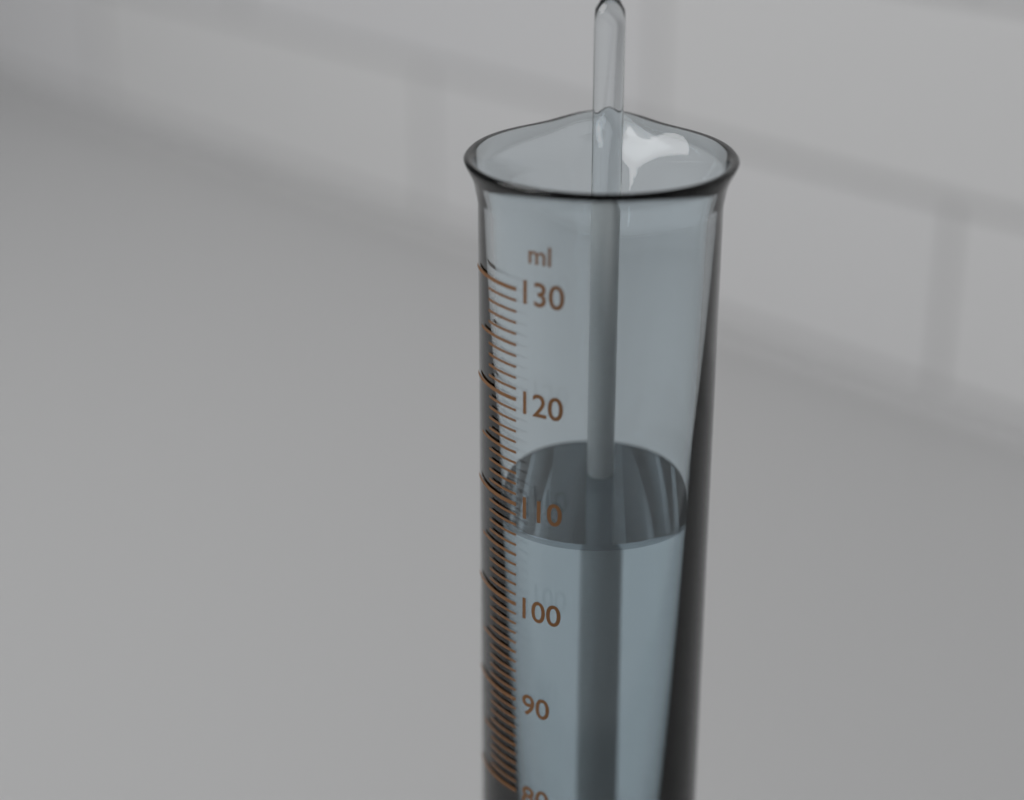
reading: 107 ml
